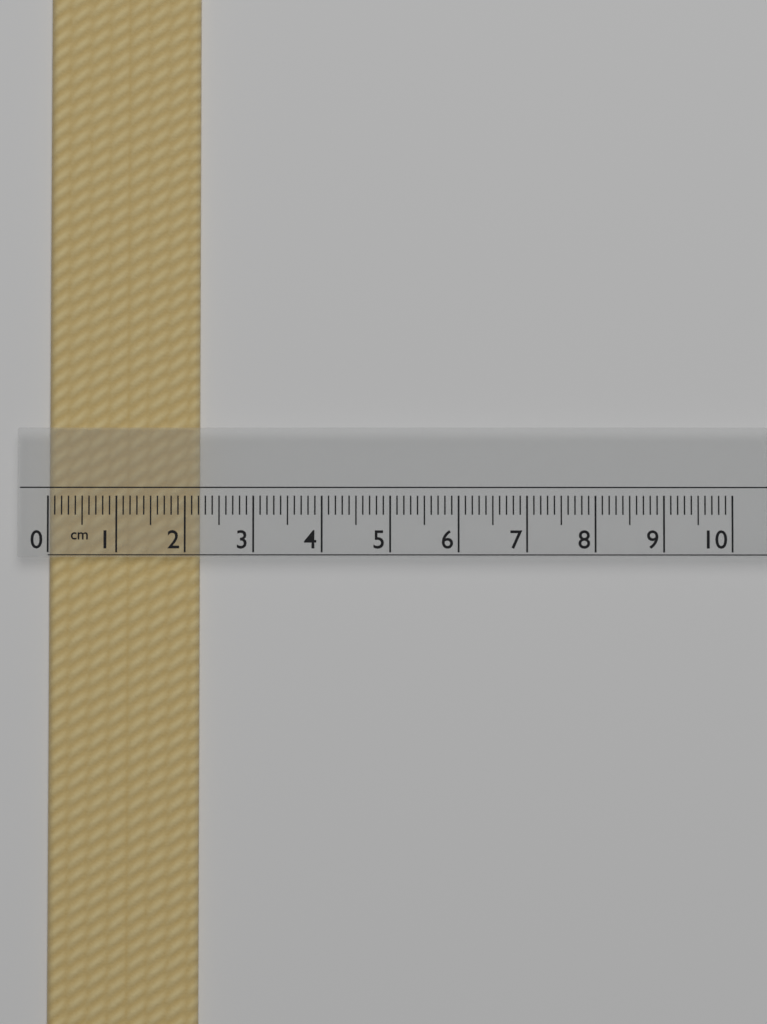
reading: 2.2 cm
